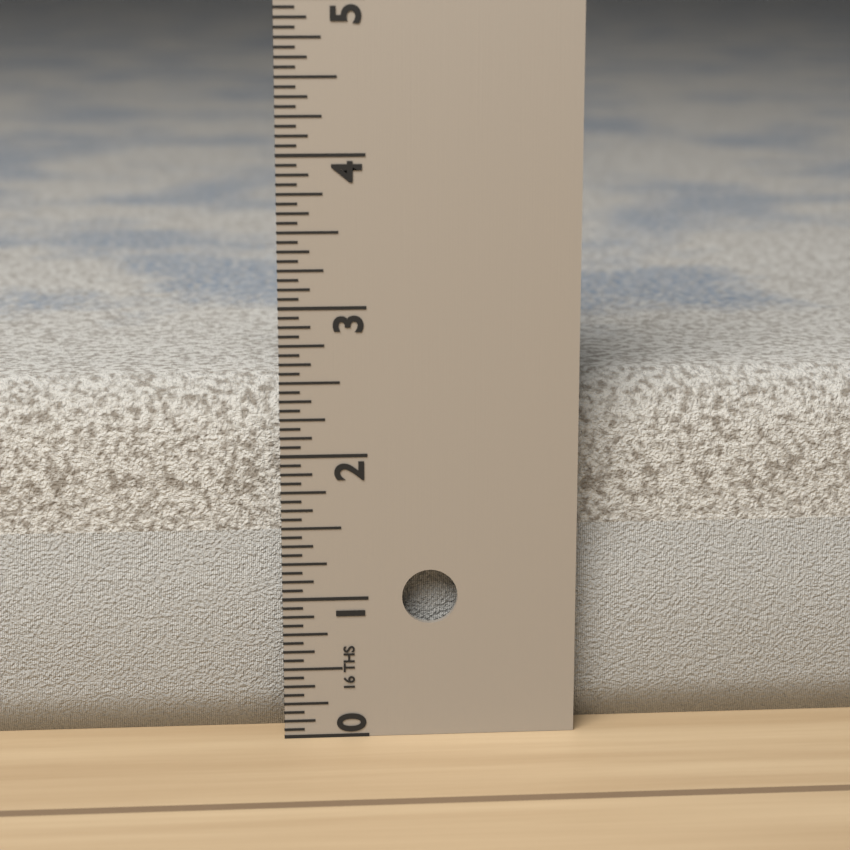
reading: 2.4375 in
